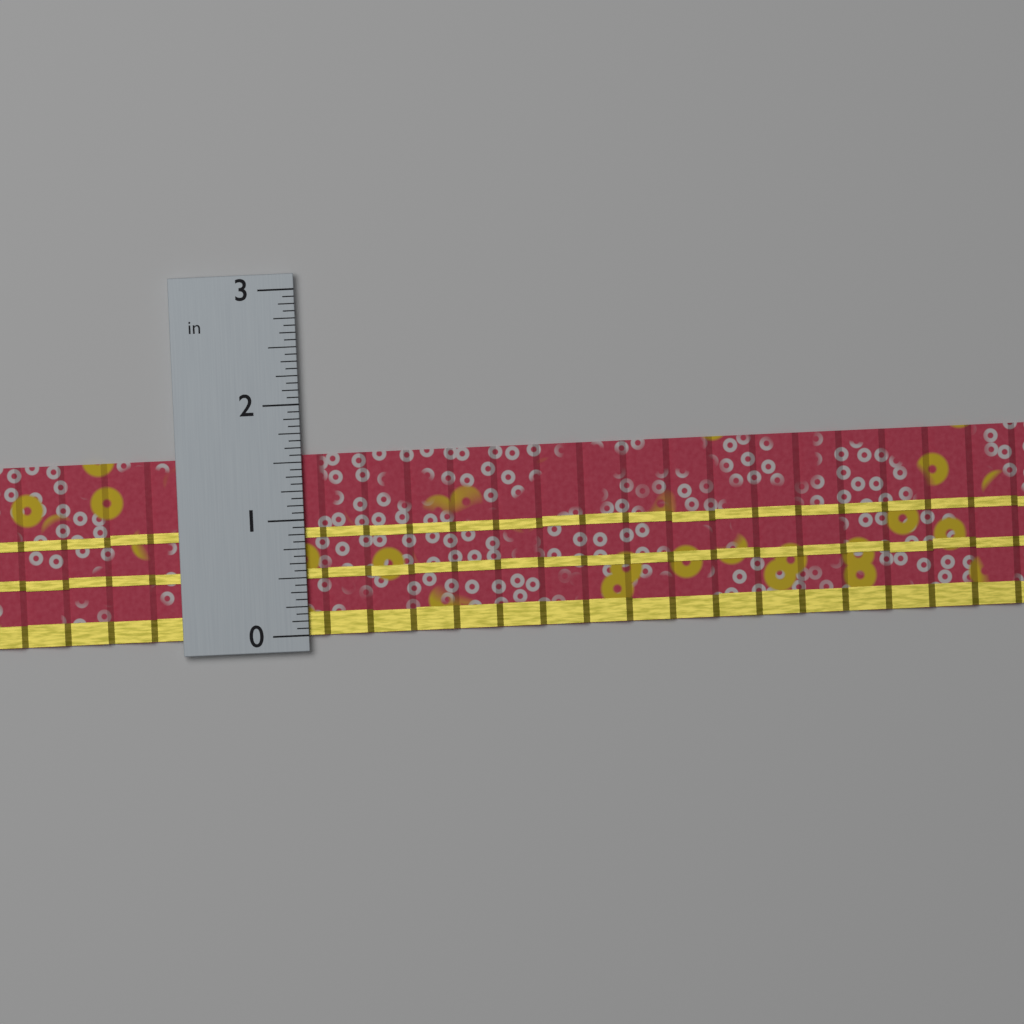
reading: 1.5625 in
